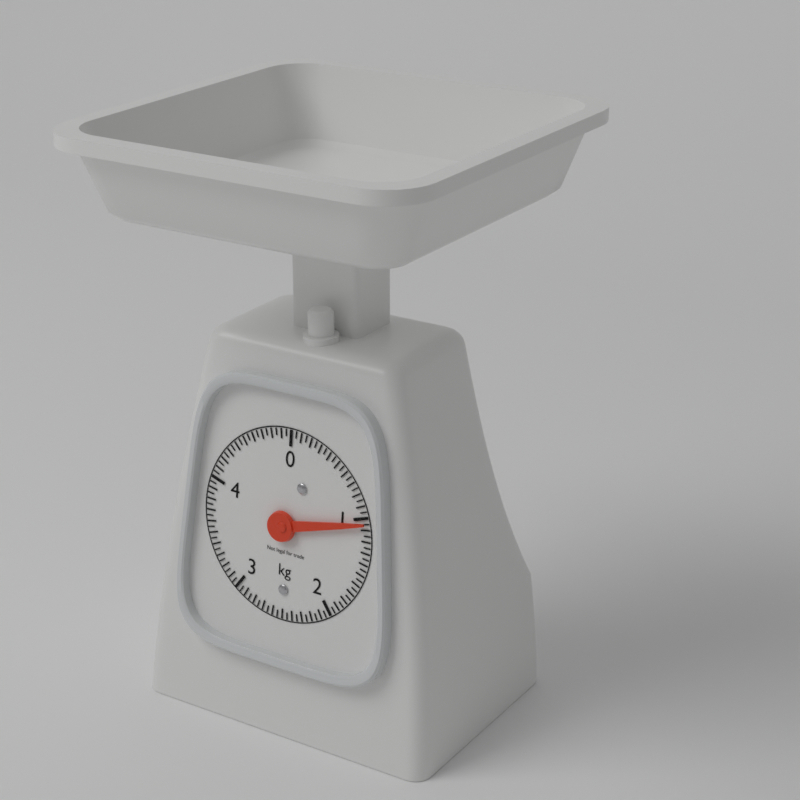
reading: 1.05 kg
